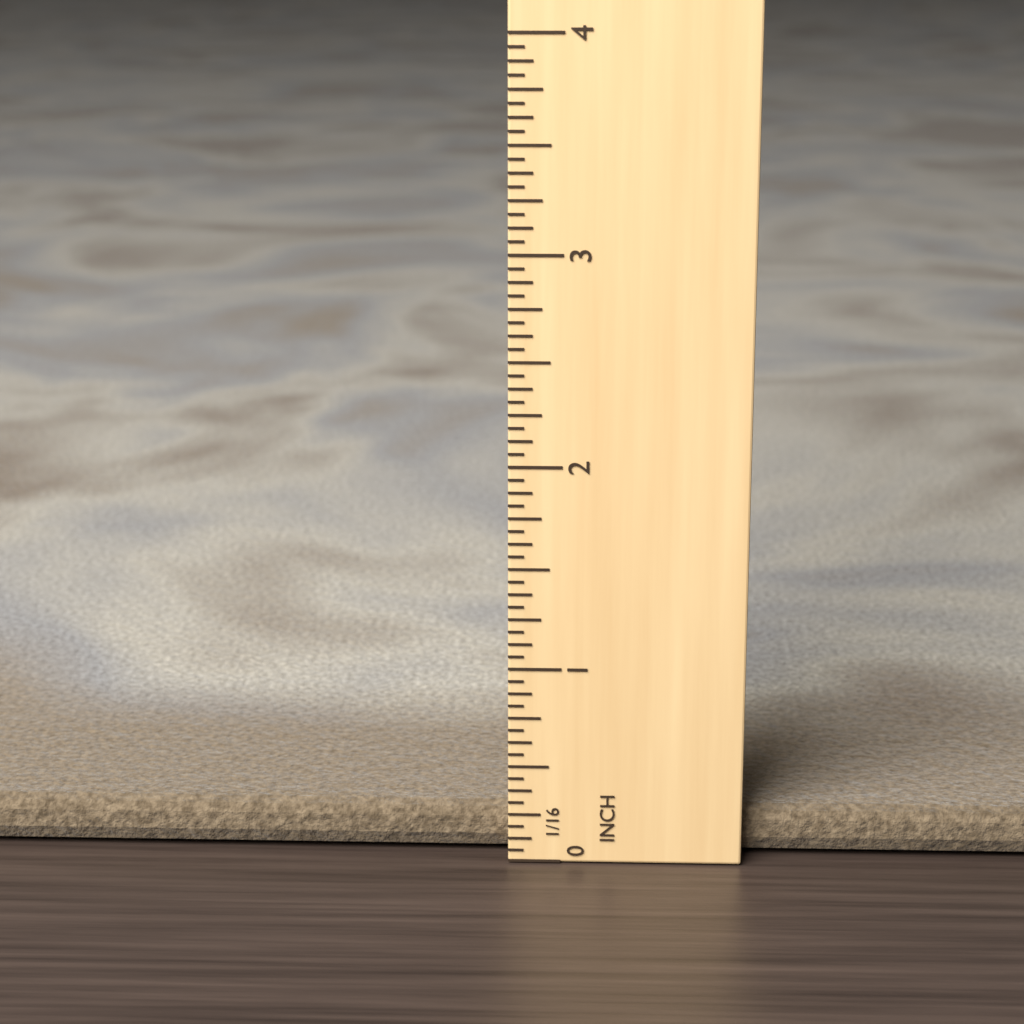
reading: 0.2500 in
